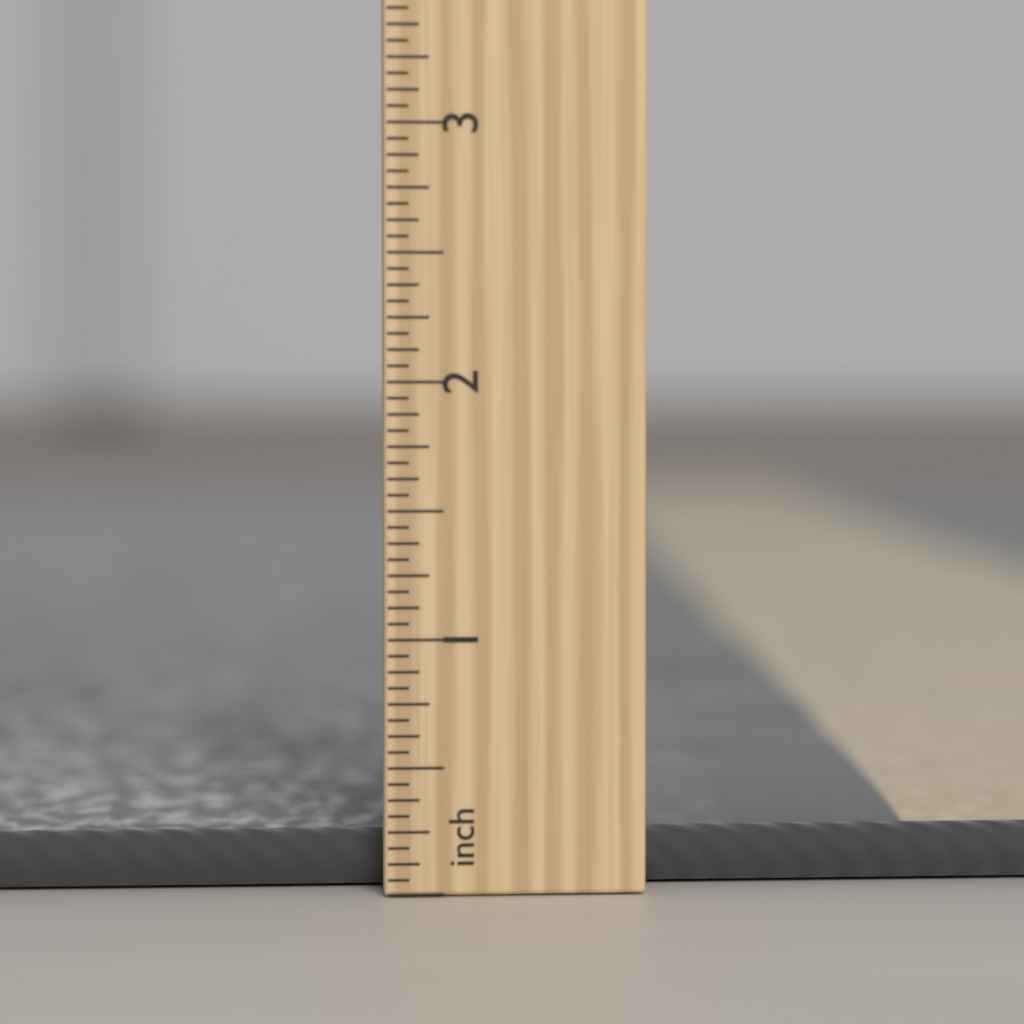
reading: 0.2500 in
